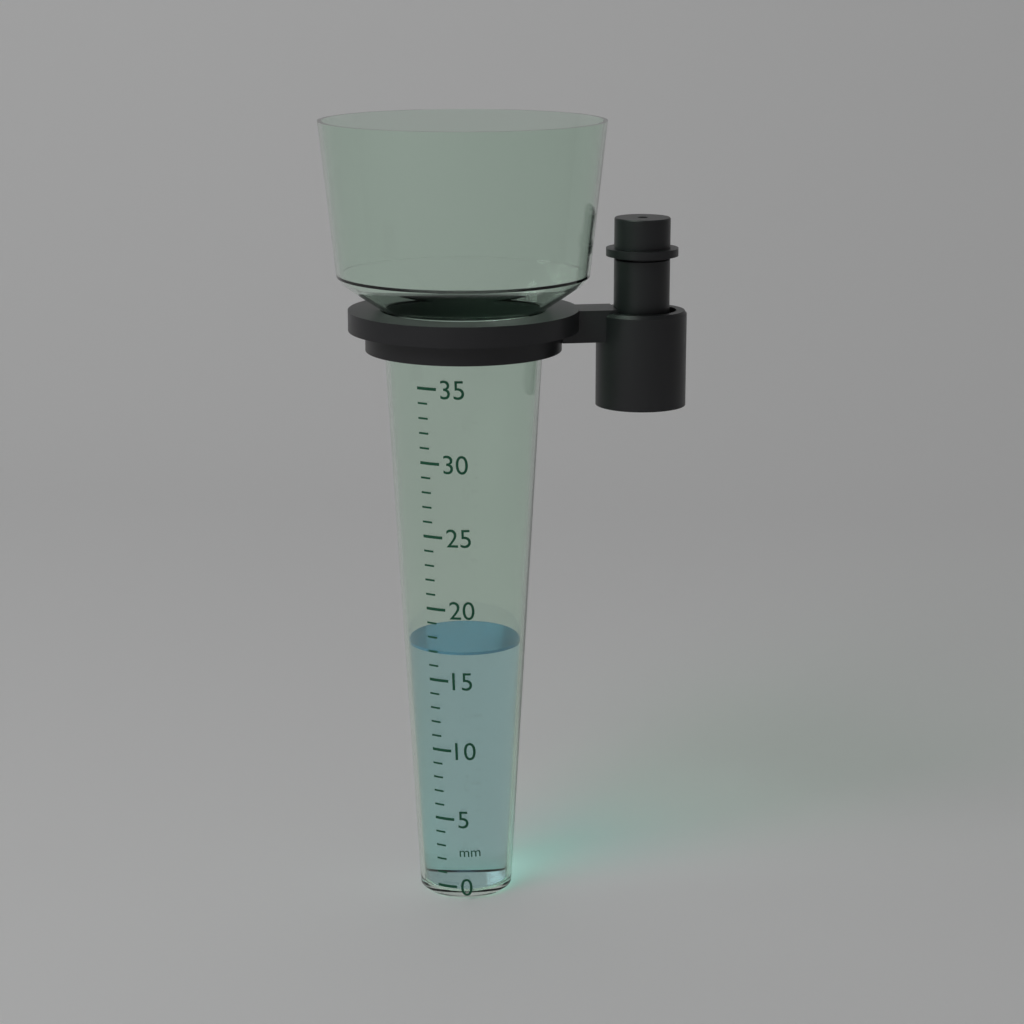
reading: 17 mm
